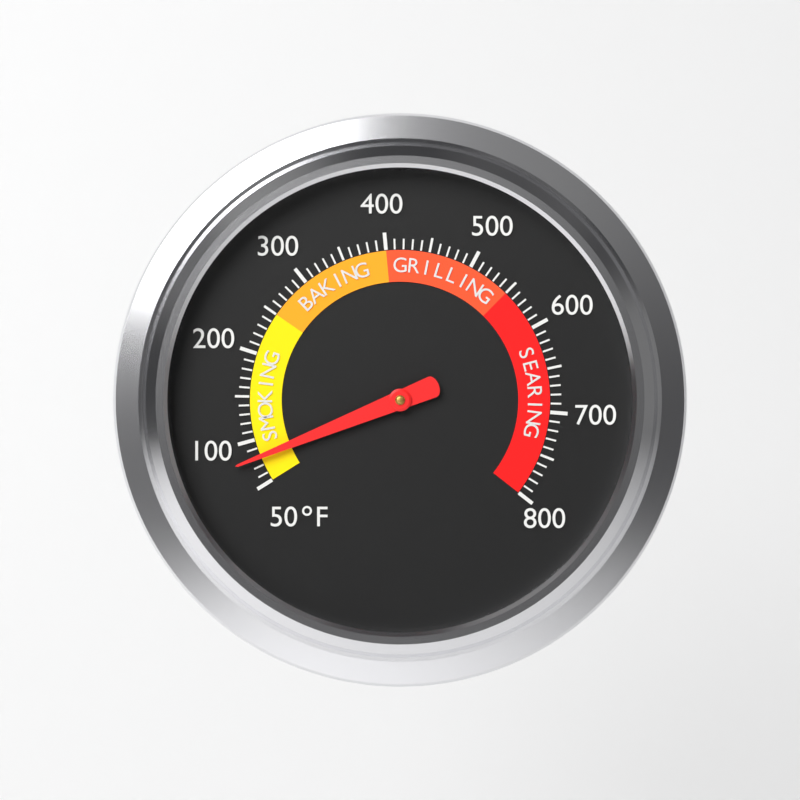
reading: 80 °F
